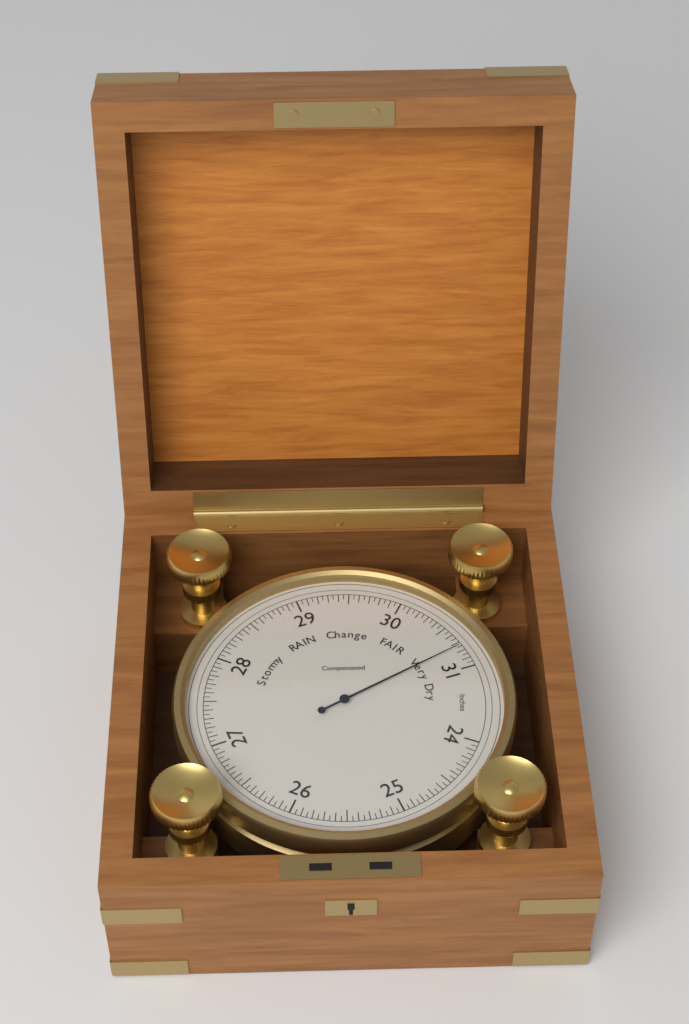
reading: 30.75 inHg
